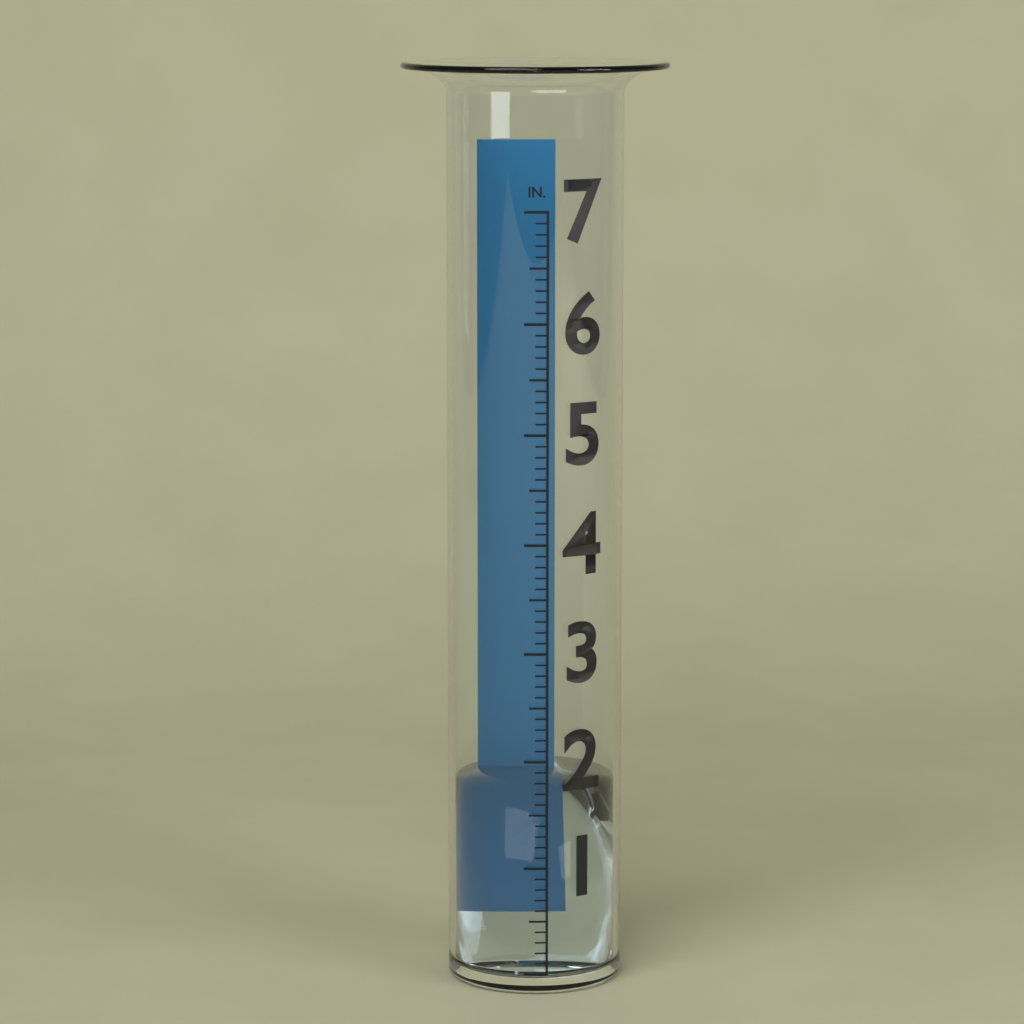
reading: 1.7 in
